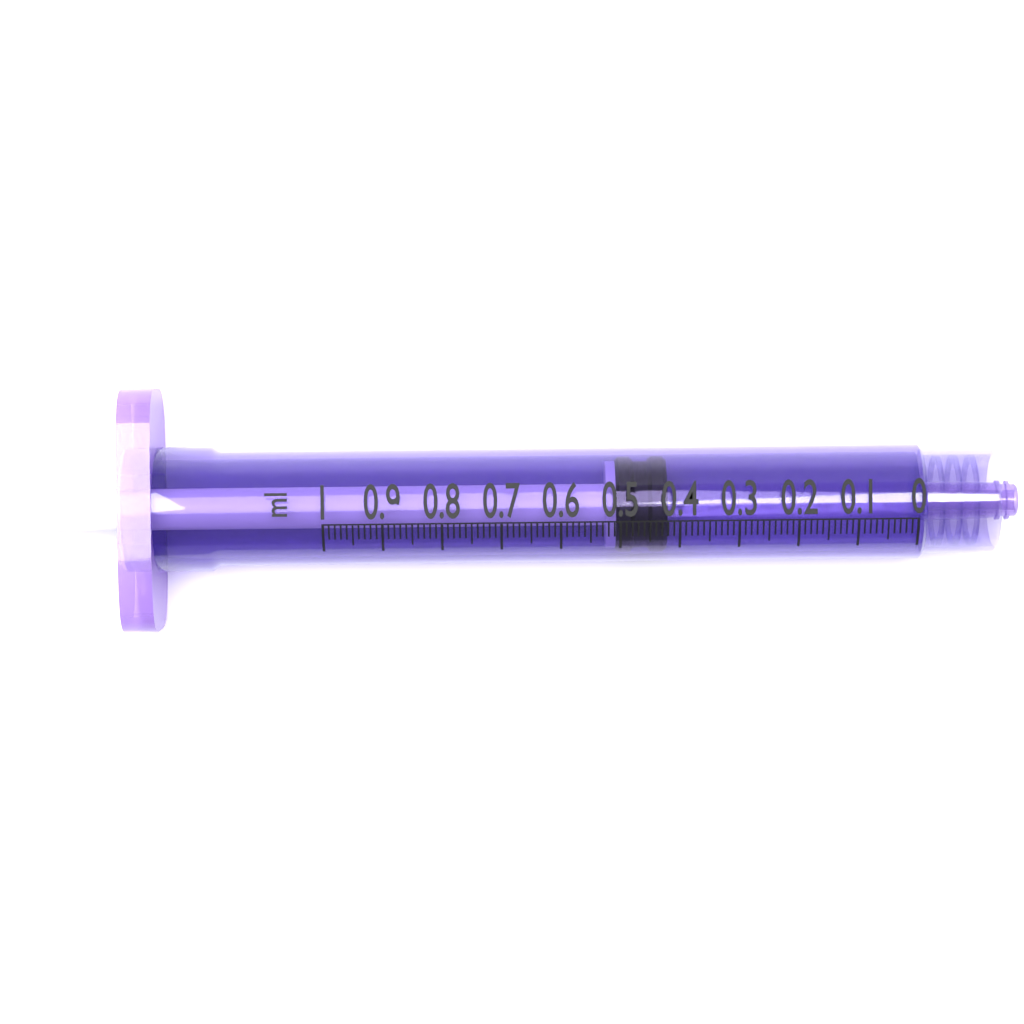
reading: 0.42 ml
